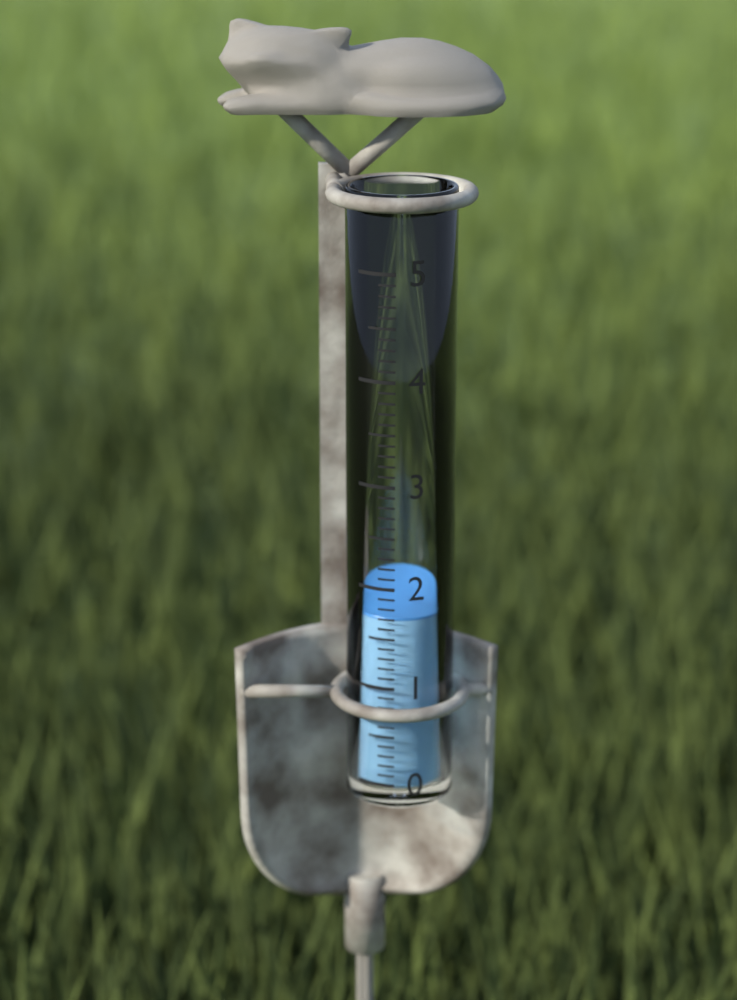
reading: 1.7 (no unit)
